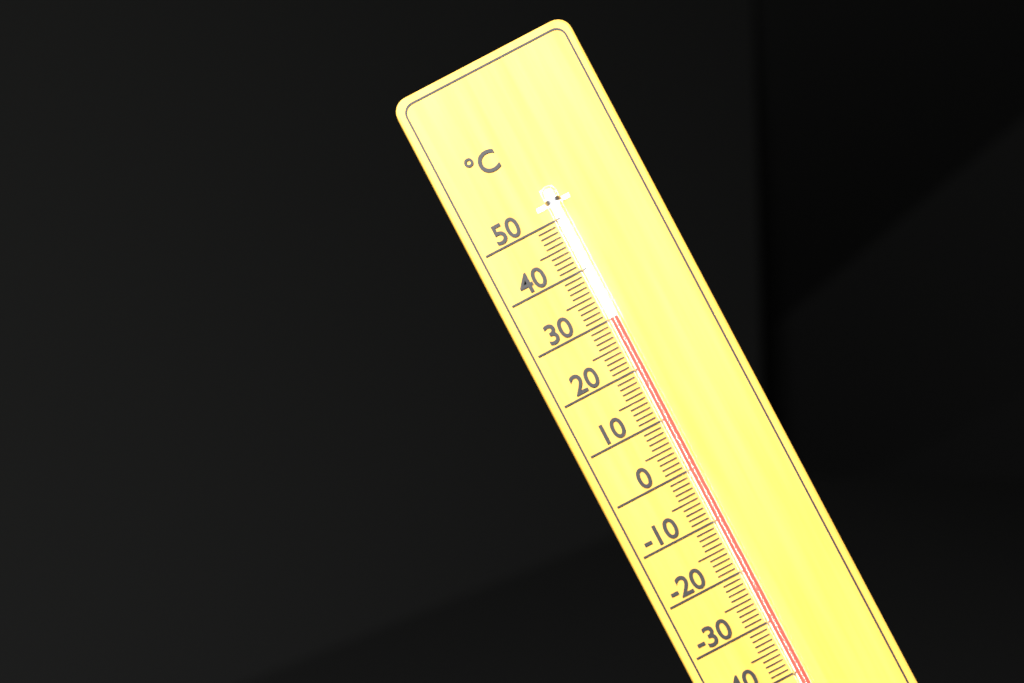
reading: 30 °C
